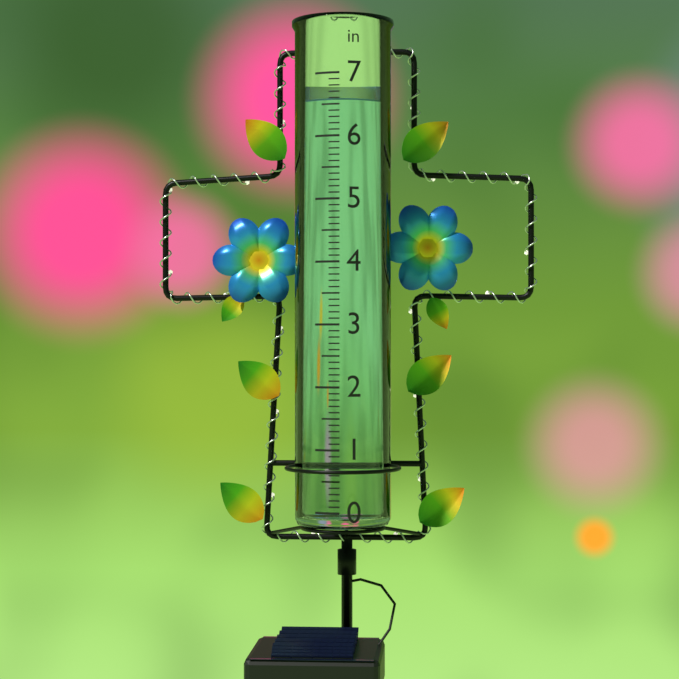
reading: 6.6 in
